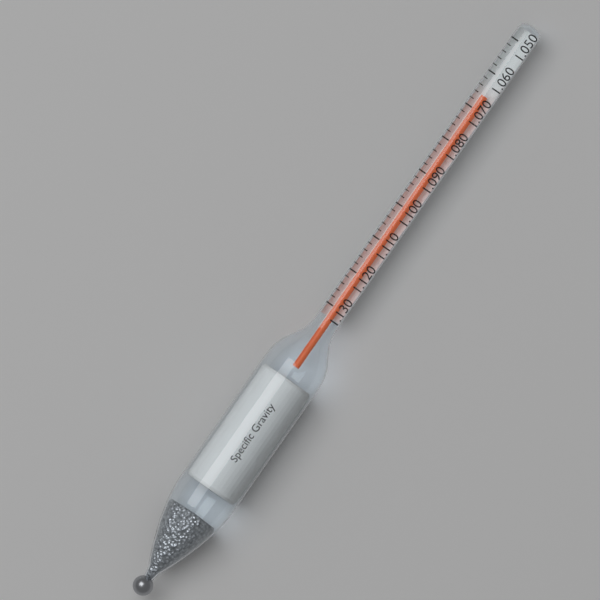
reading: 1.066 (no unit)
